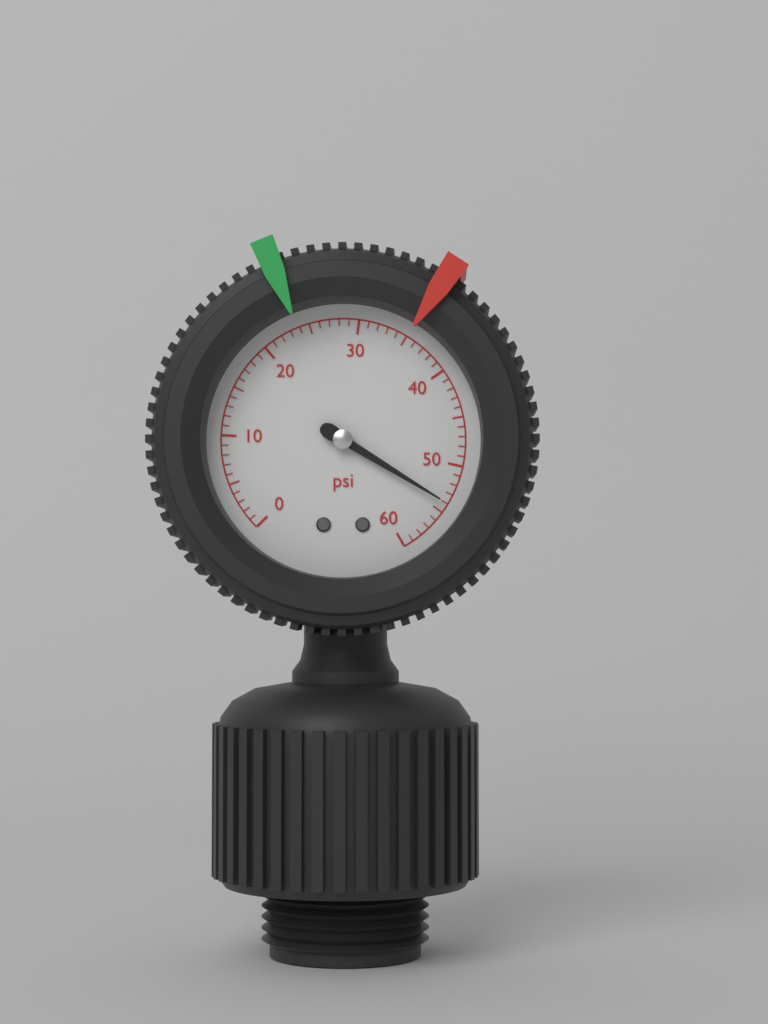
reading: 54 psi
